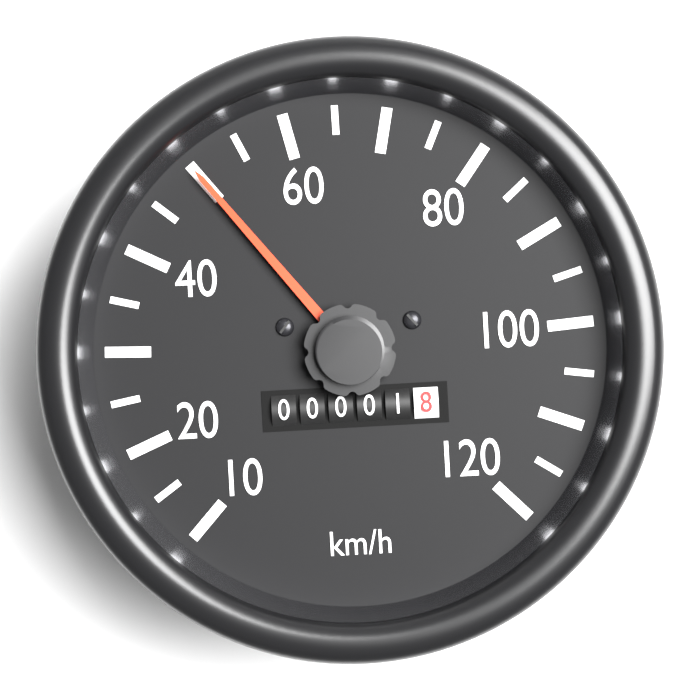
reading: 50 km/h
